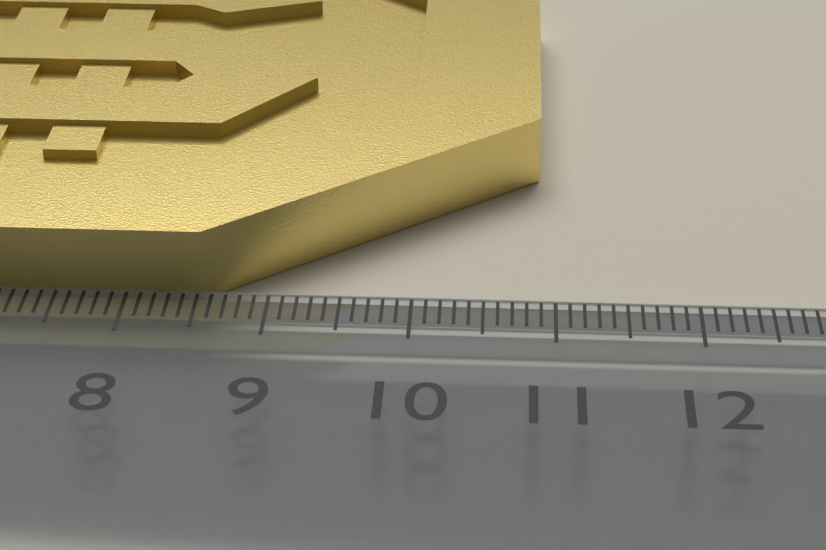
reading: 10.9 cm
